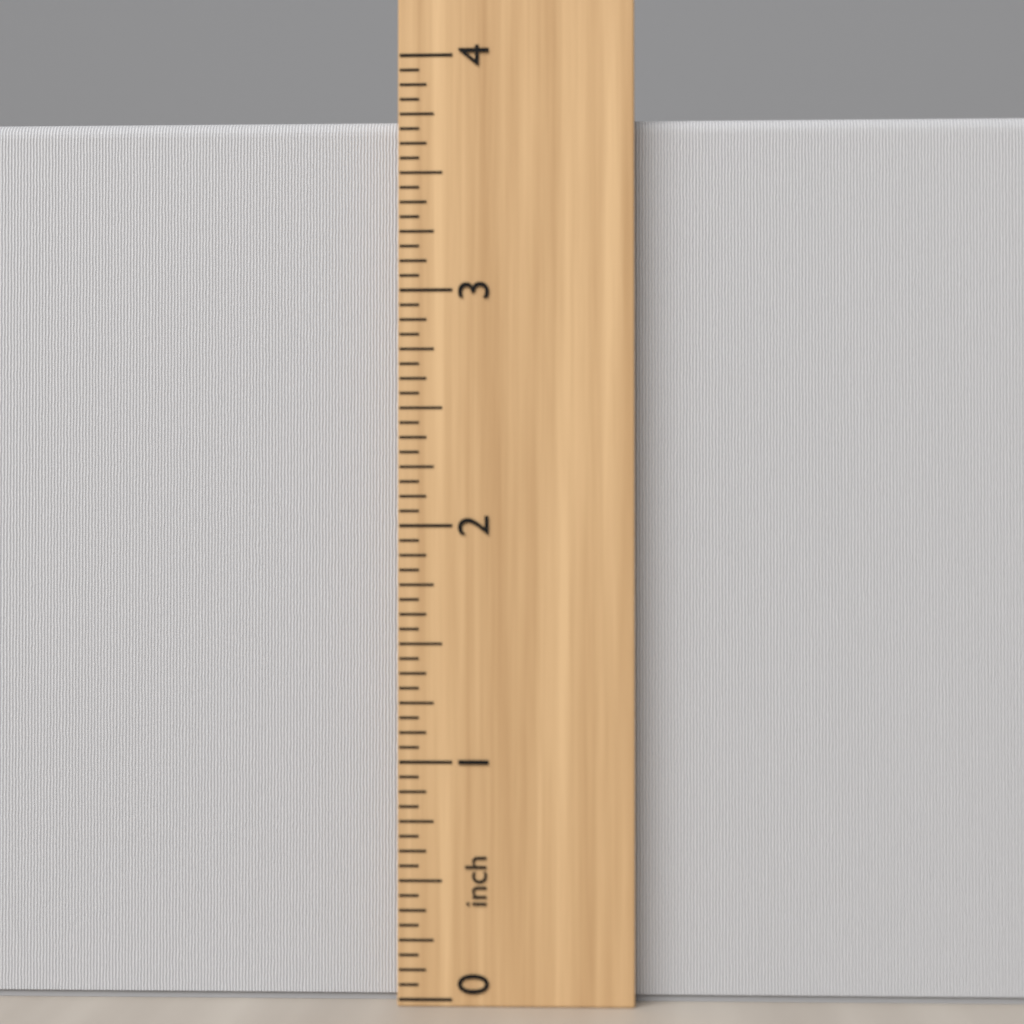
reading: 3.7500 inch
